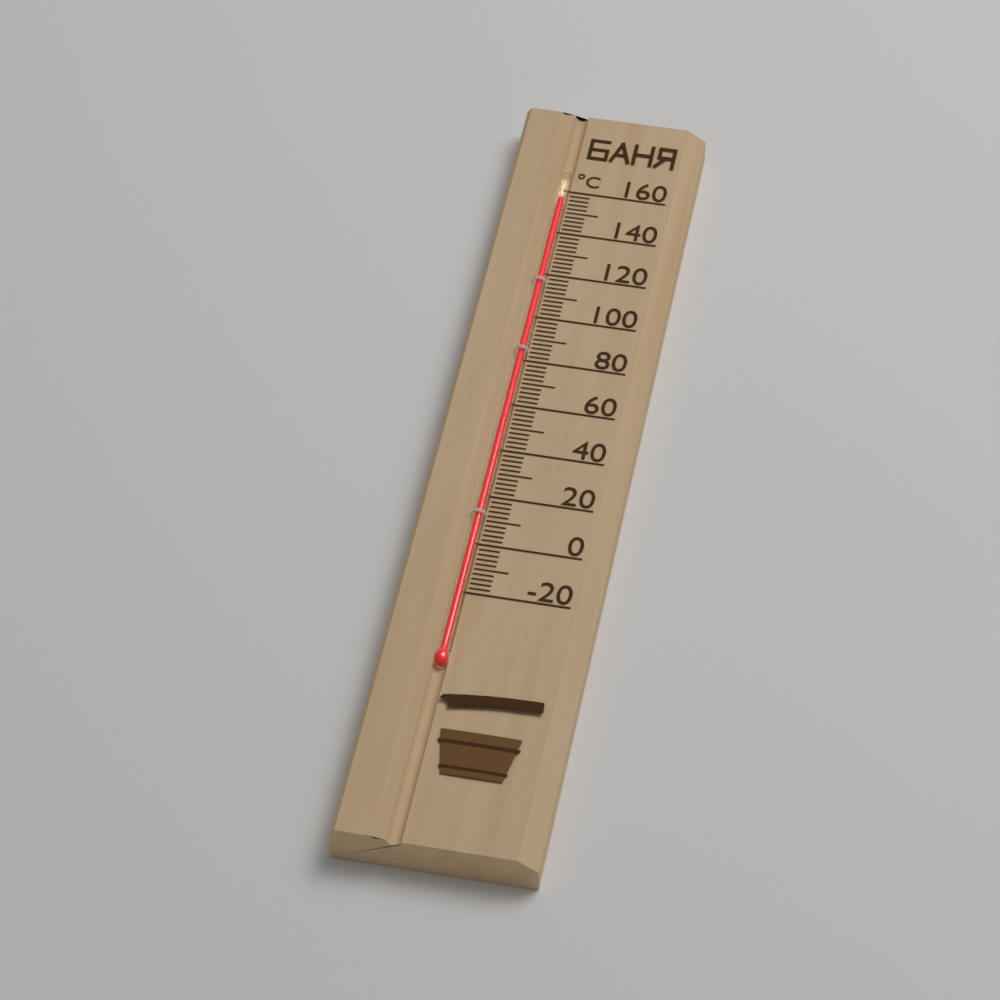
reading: 156 °C
